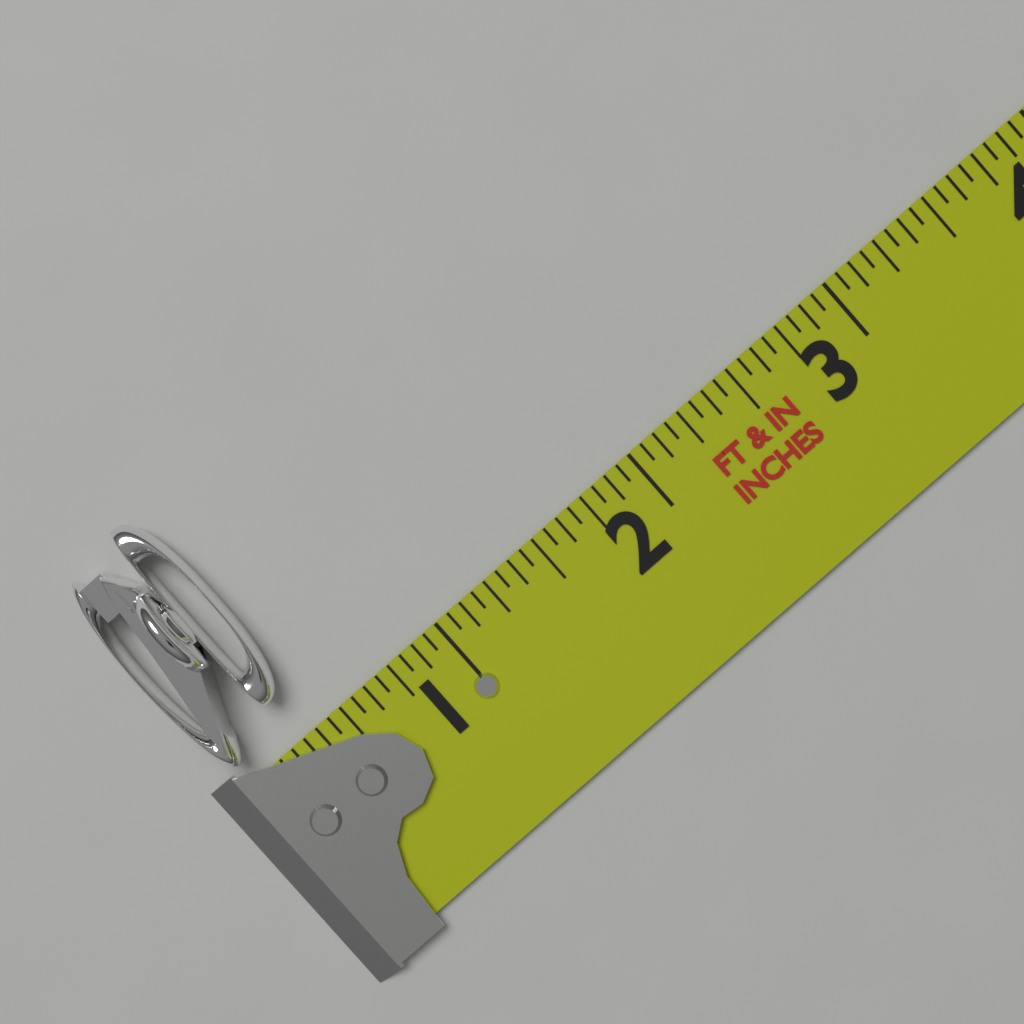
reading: 0.4375 in
